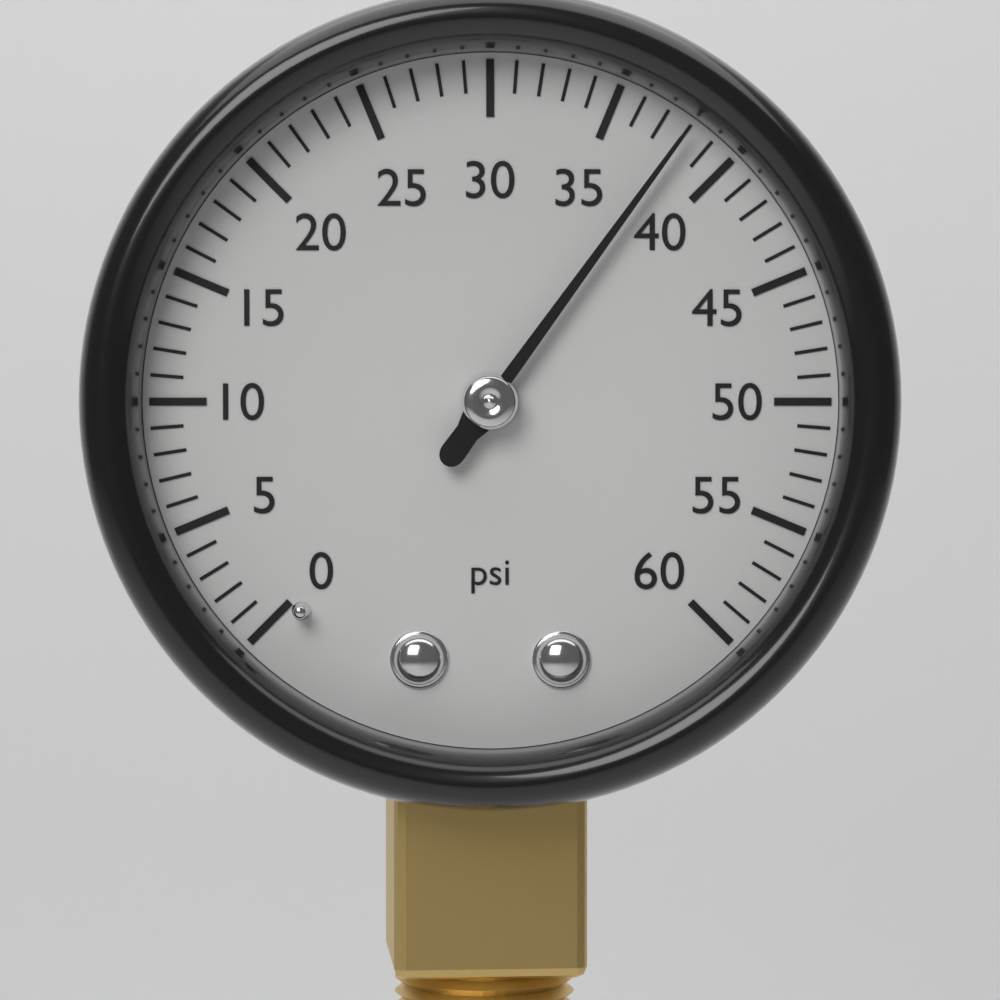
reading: 38 psi
